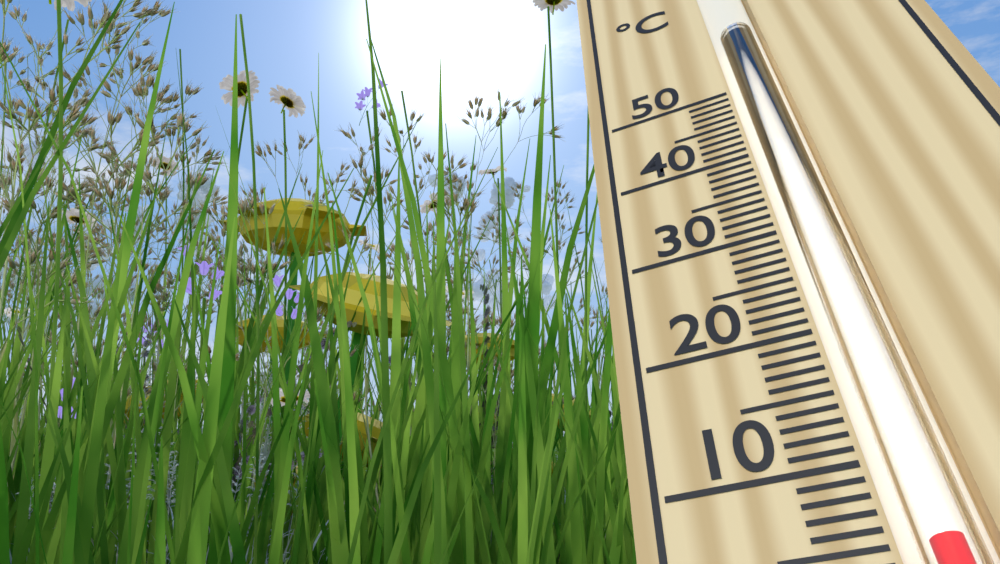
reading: 5 °C
